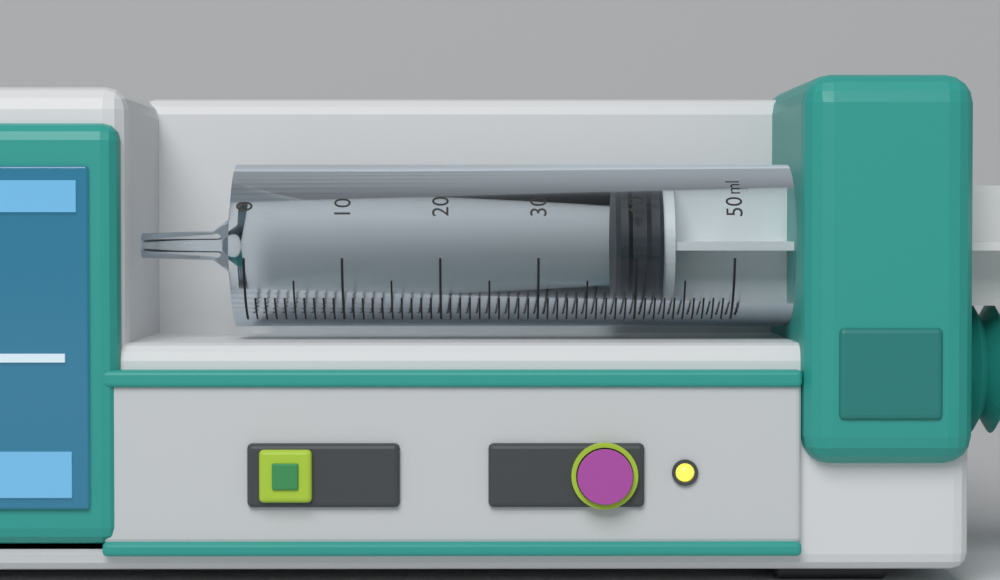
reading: 38 ml
